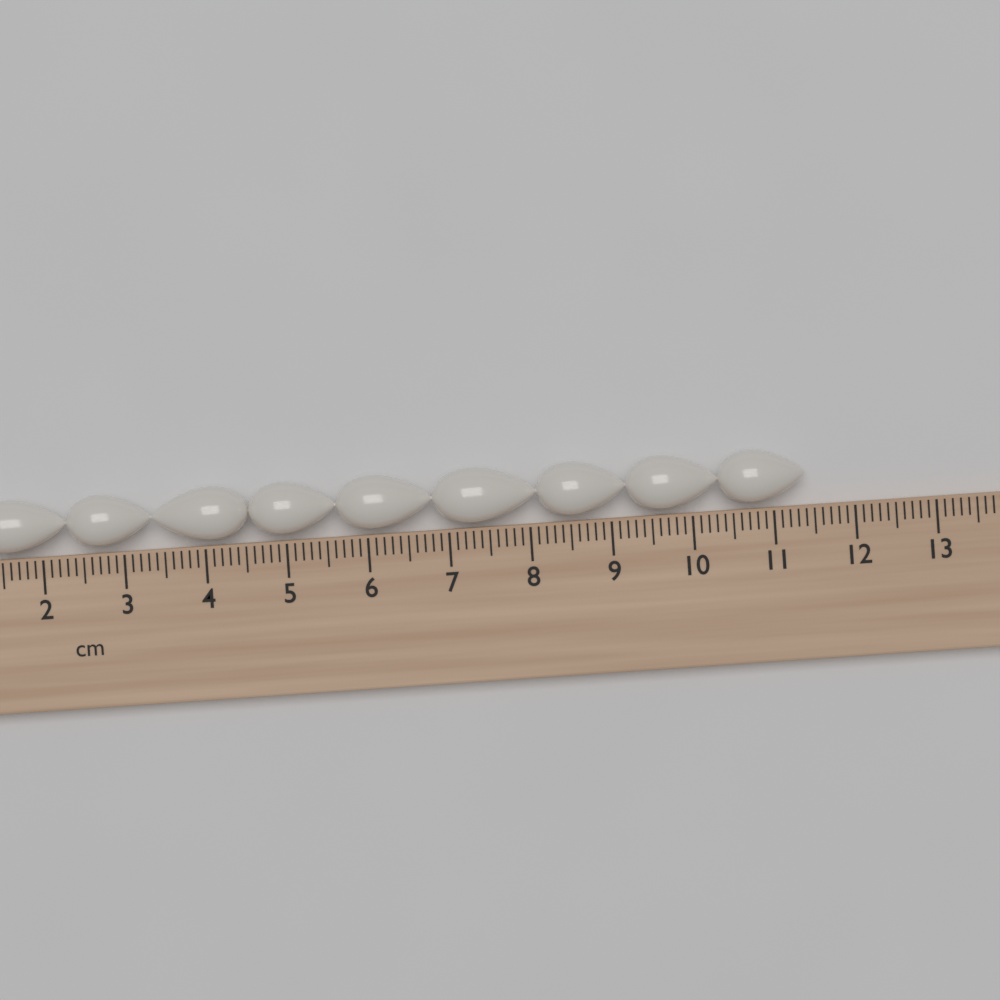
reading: 11.4 cm
